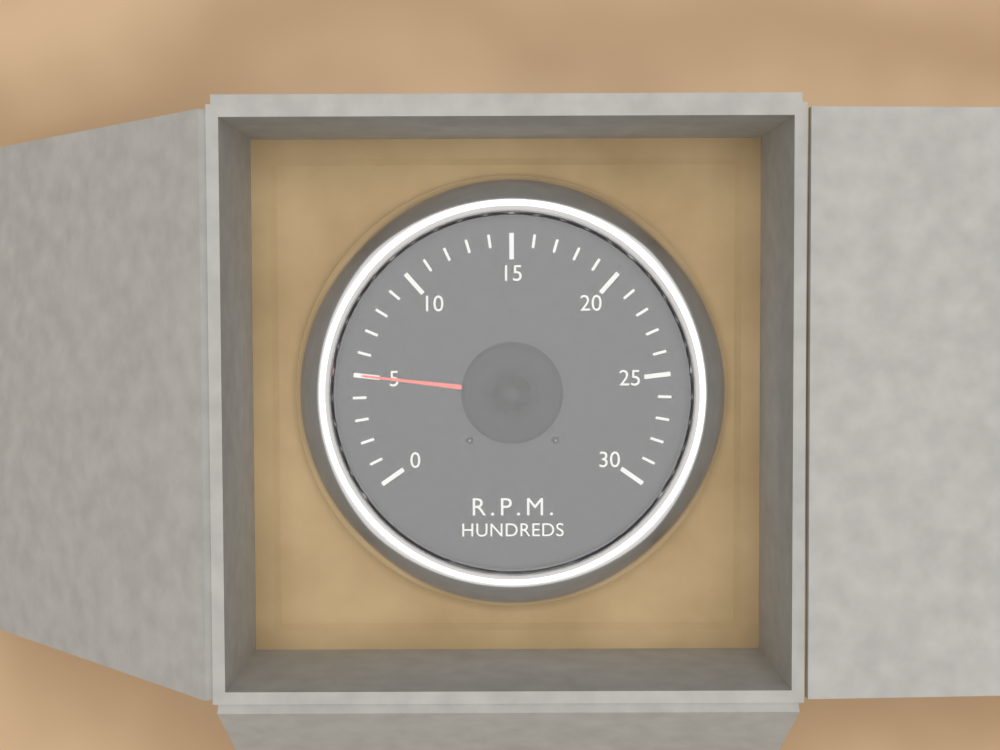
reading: 5 RPM x100
